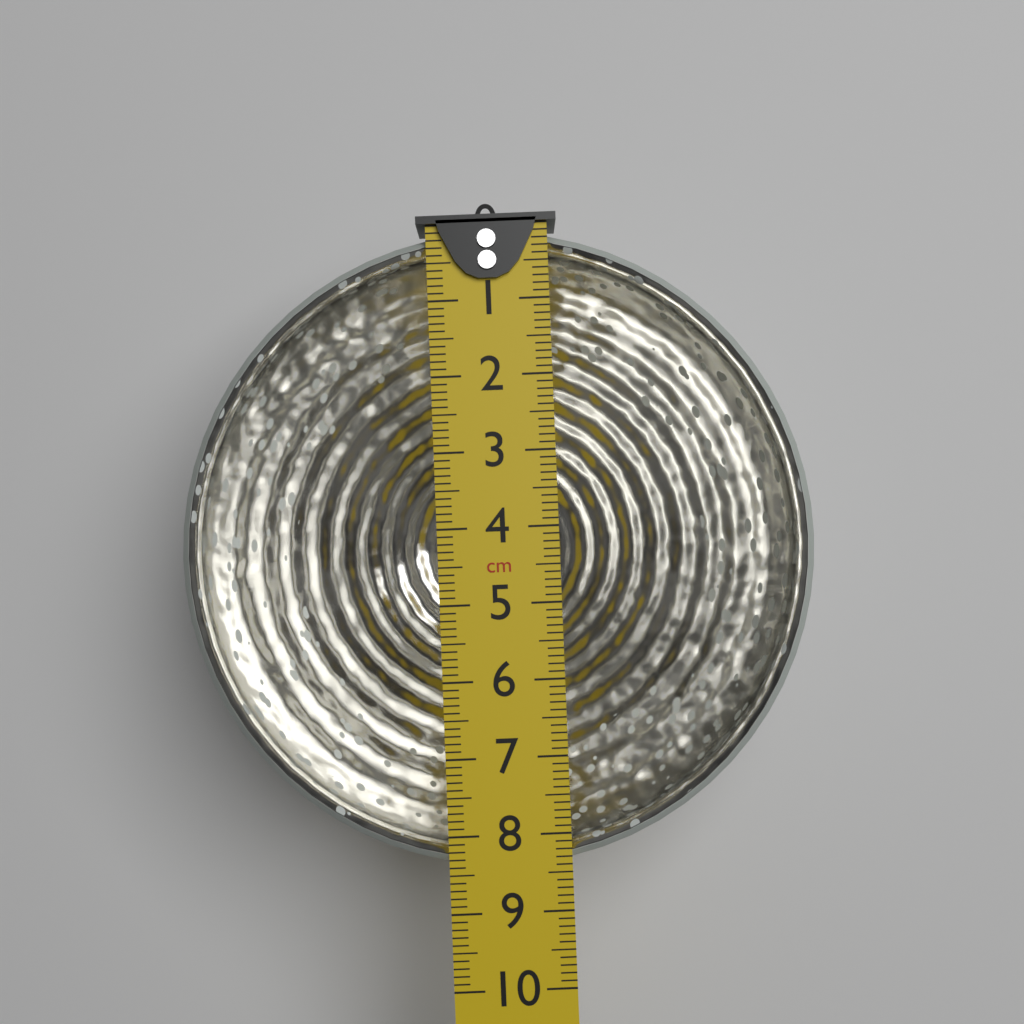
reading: 8.5 cm
